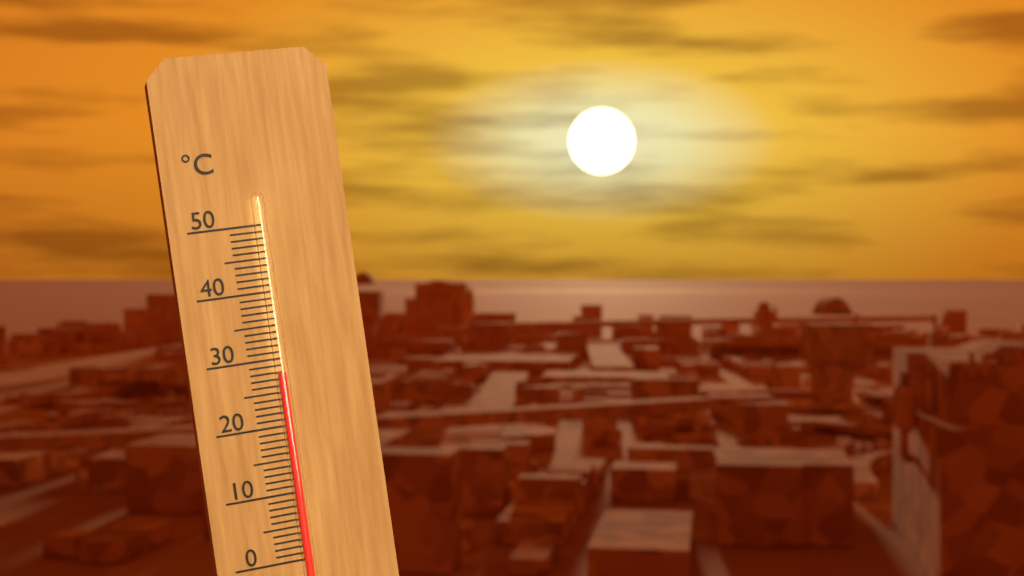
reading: 28 °C
